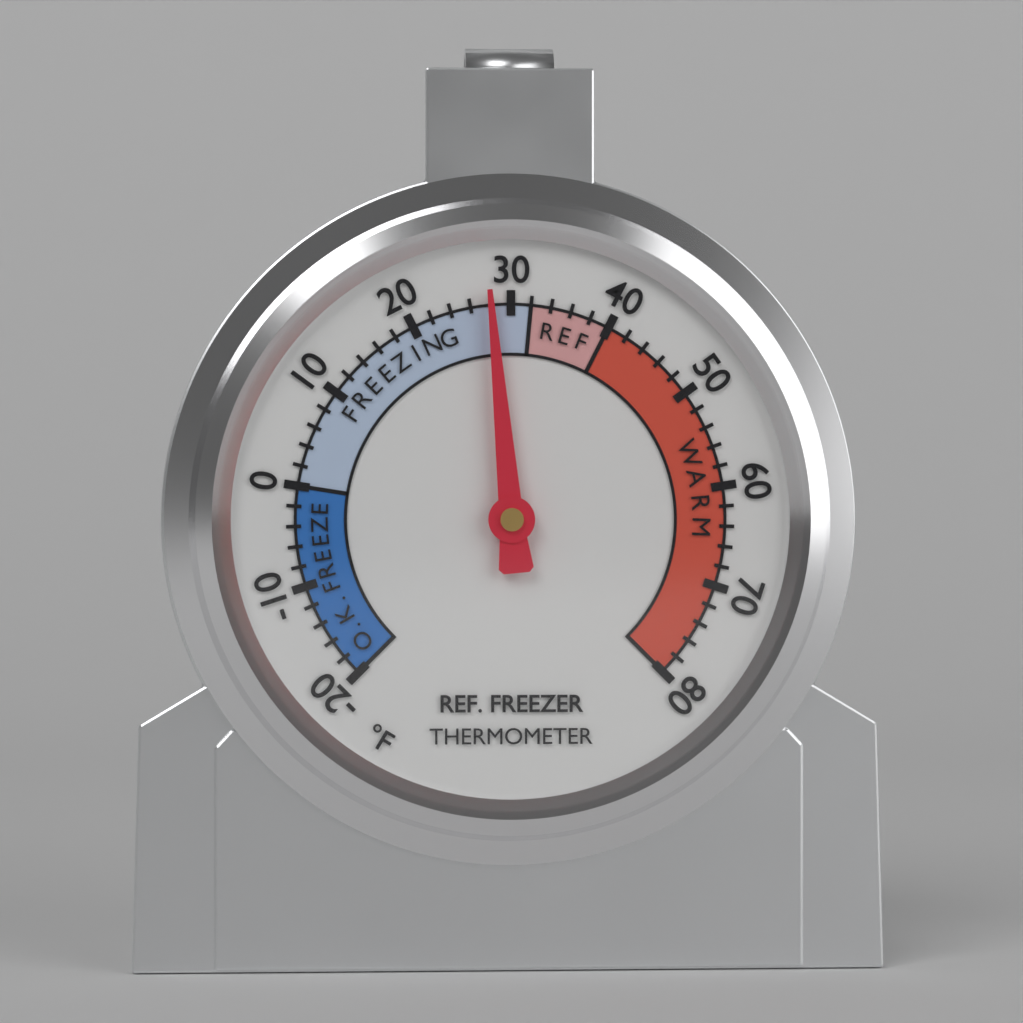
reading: 28 °F
